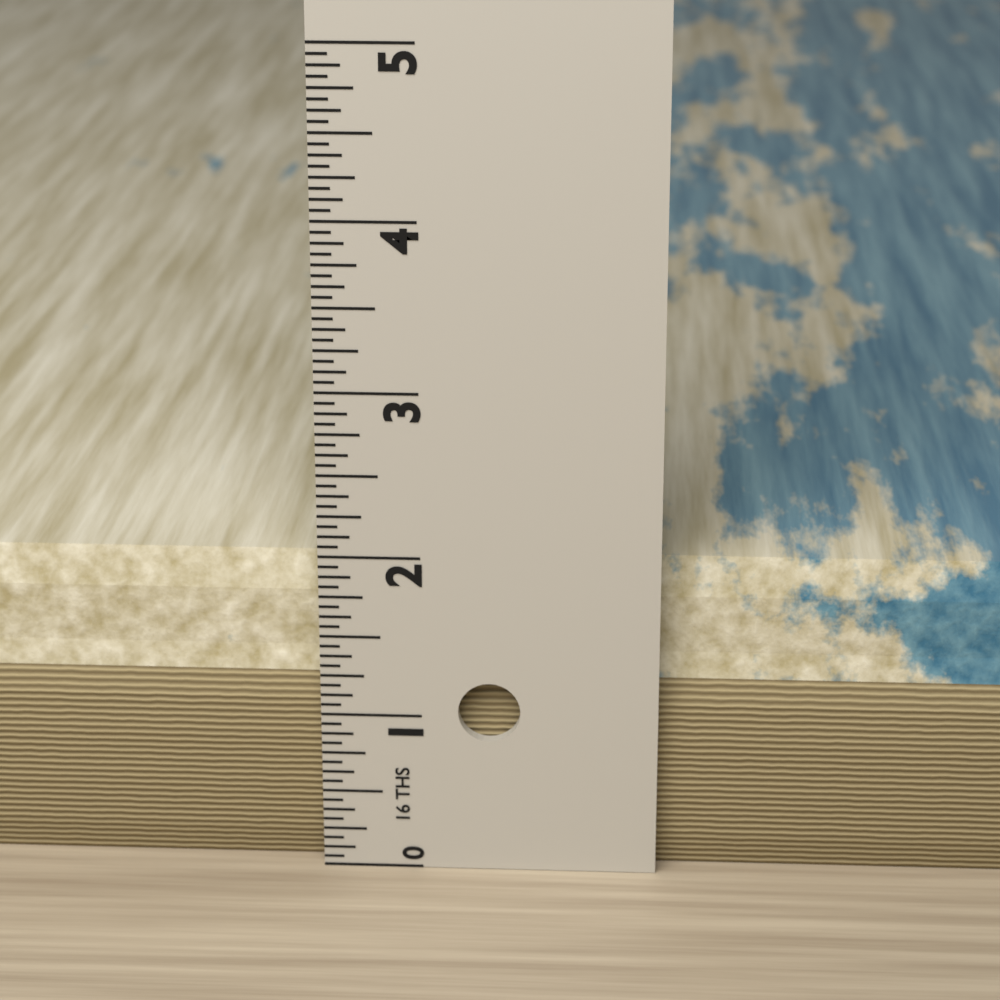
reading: 1.9375 in
